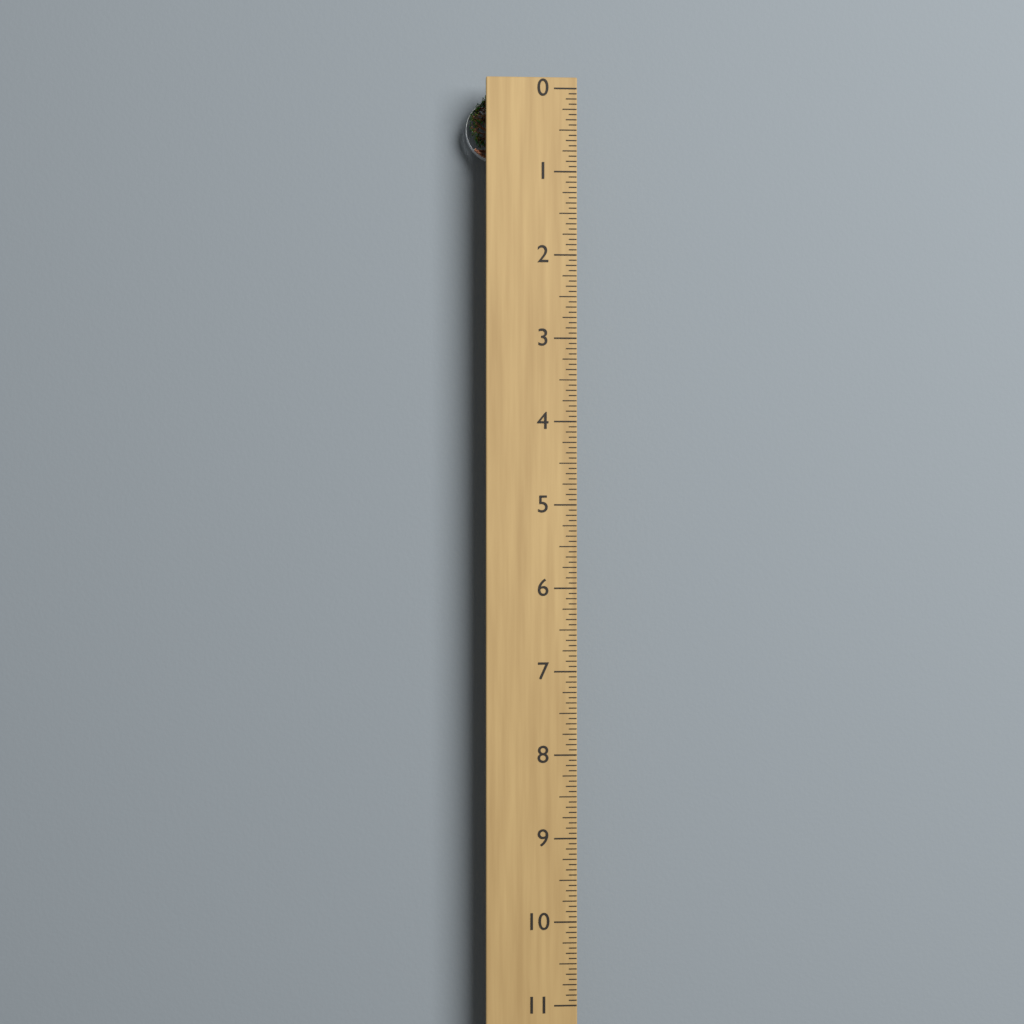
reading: 0.8125 (no unit)
